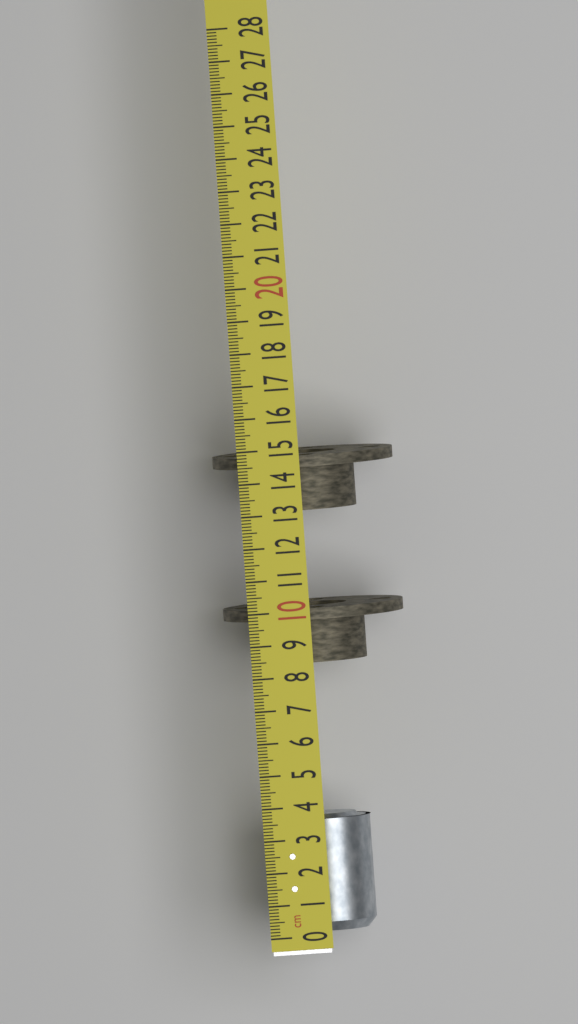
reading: 3.6 cm
